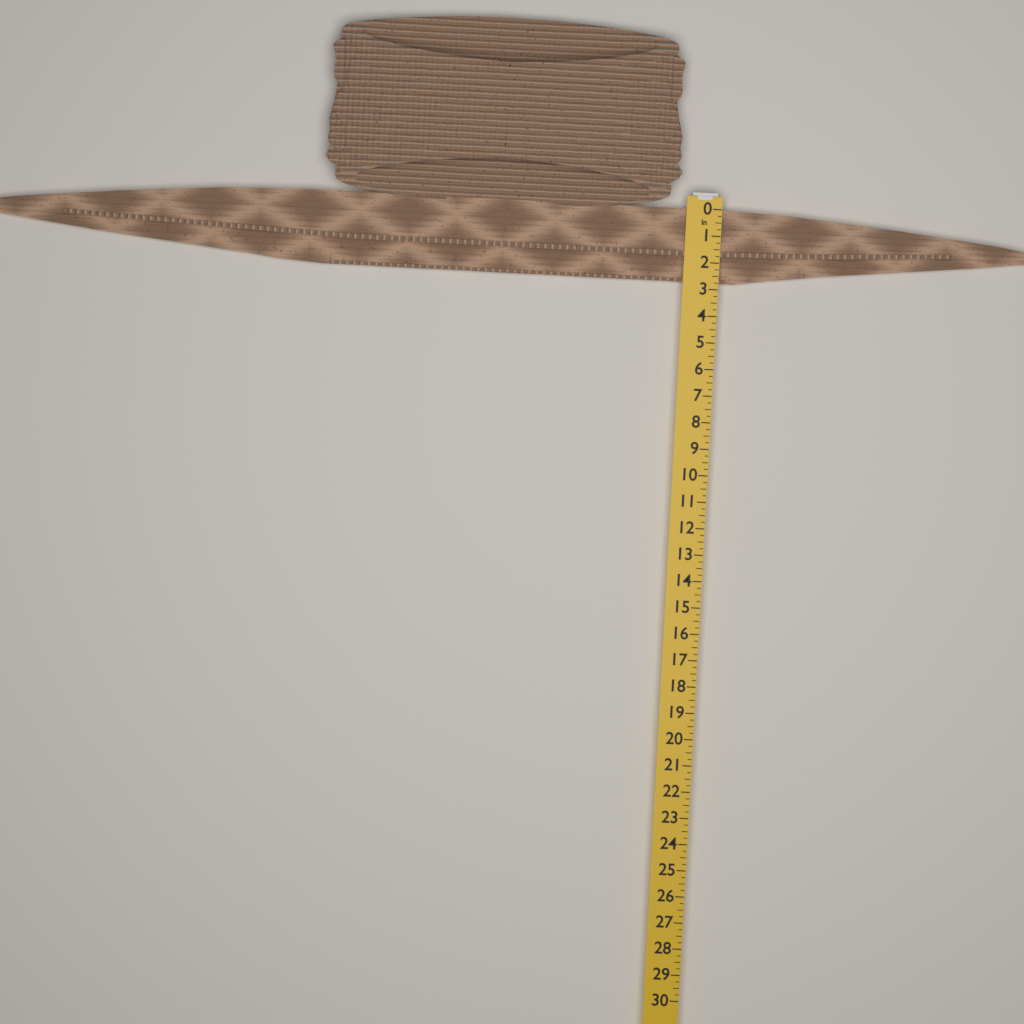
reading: 2.75 in
